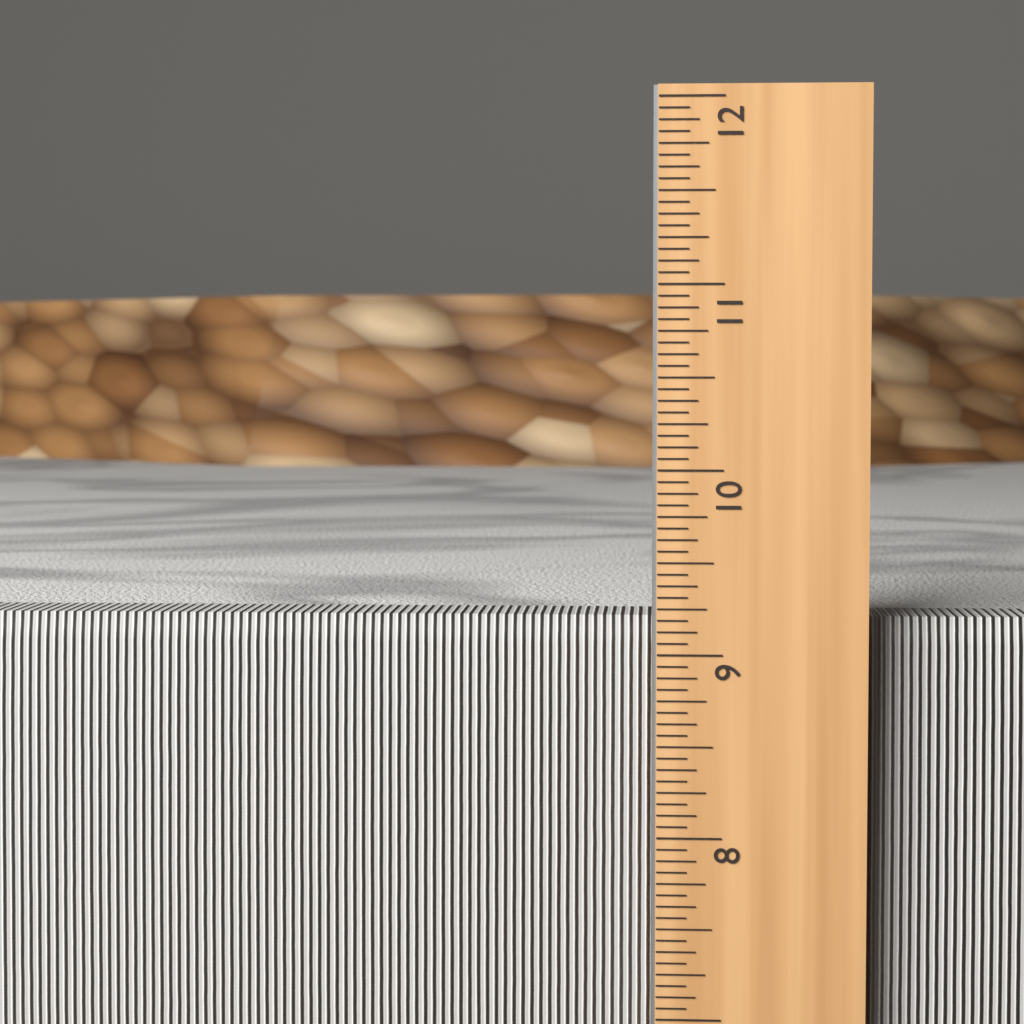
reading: 9.1875 in
